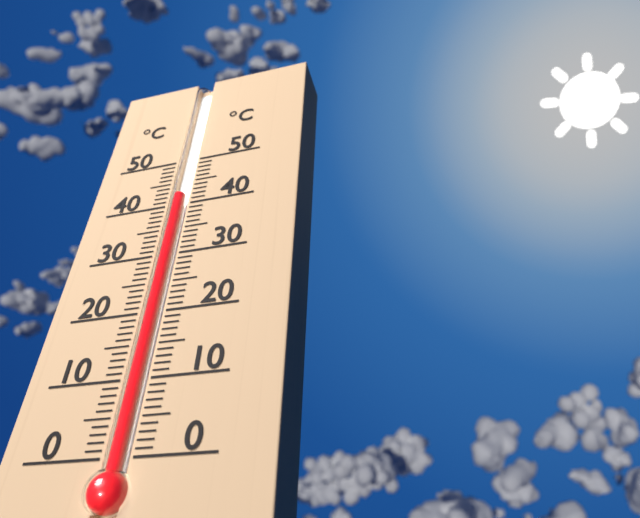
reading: 42 °C
